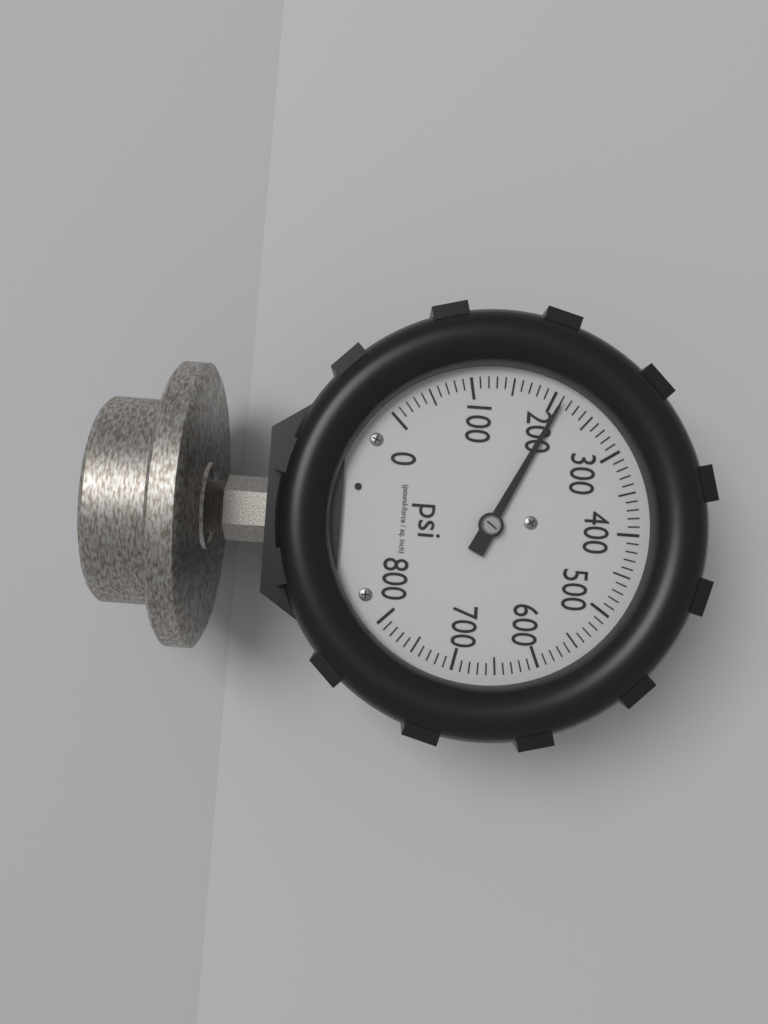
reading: 210 psi
